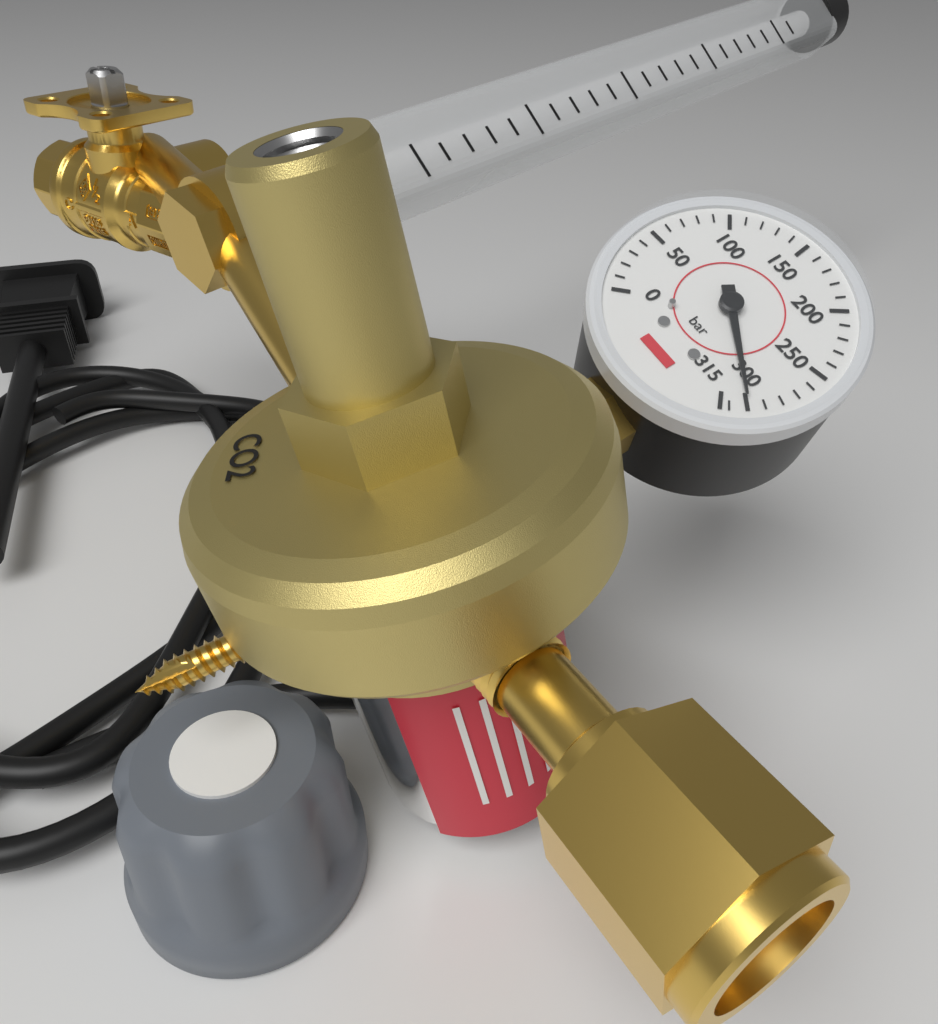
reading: 300 bar
